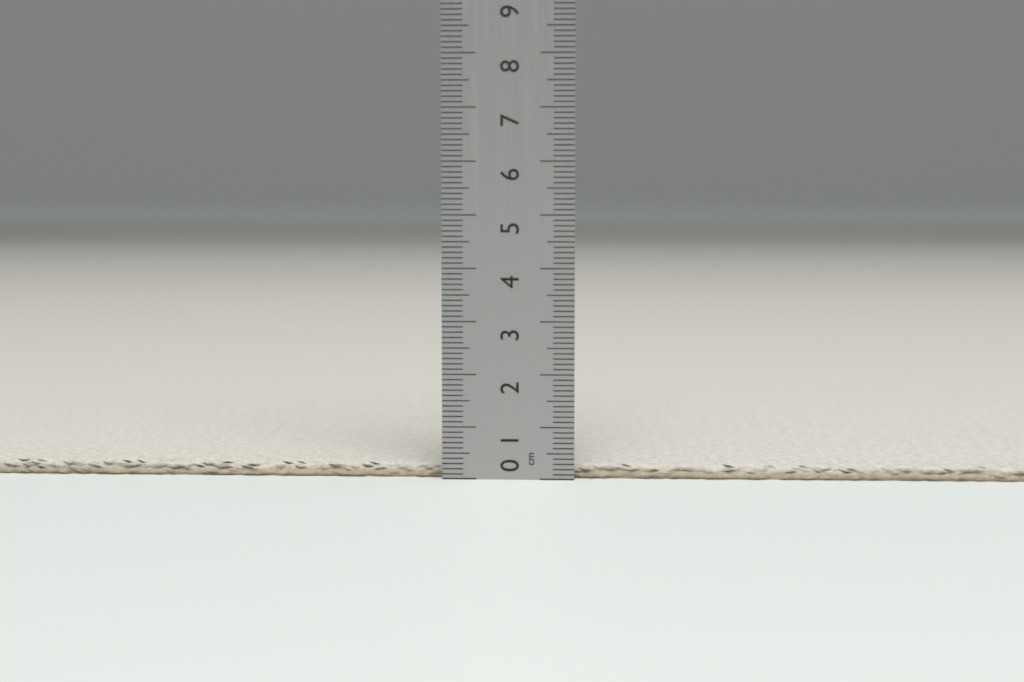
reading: 0.3 cm
